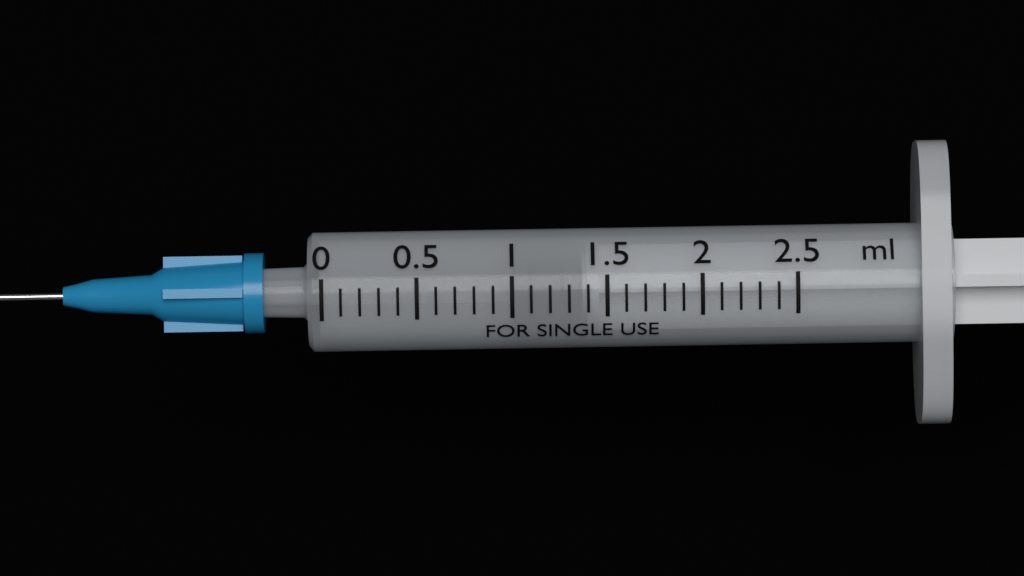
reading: 1.0 ml
